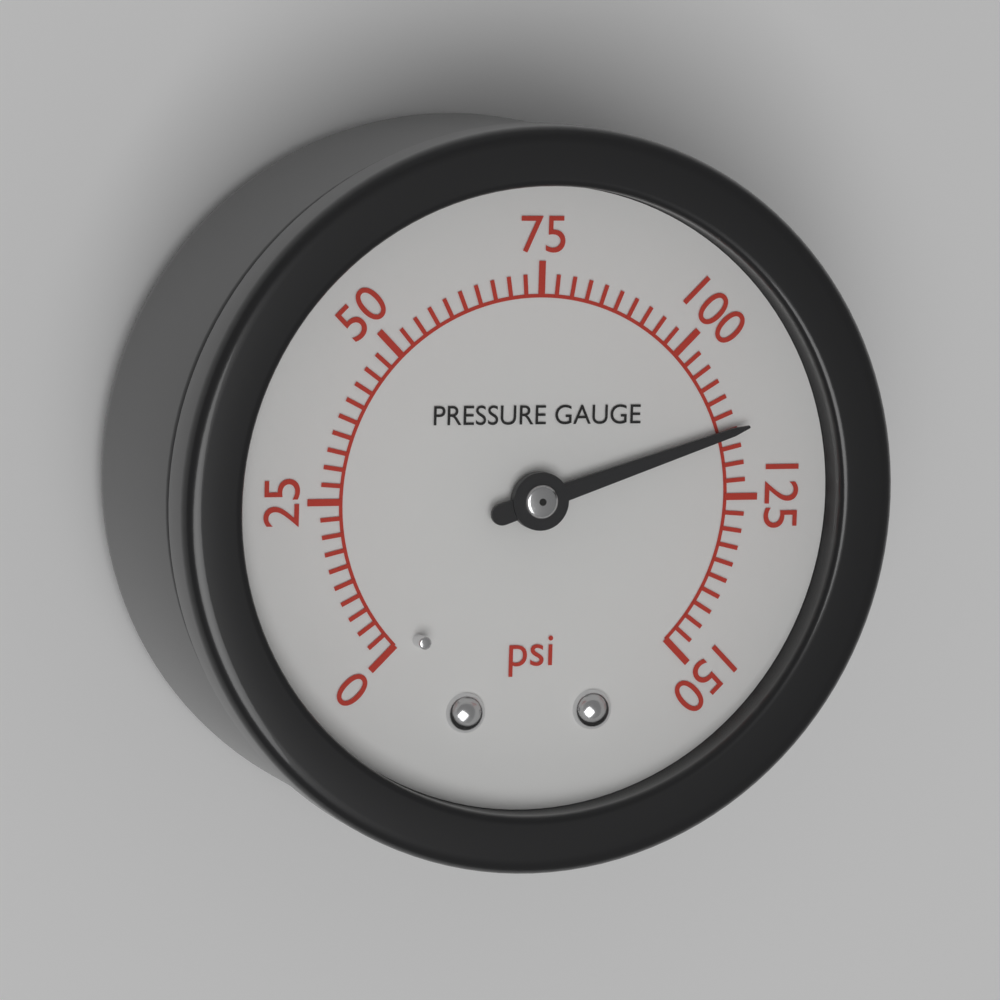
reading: 115.0 psi
